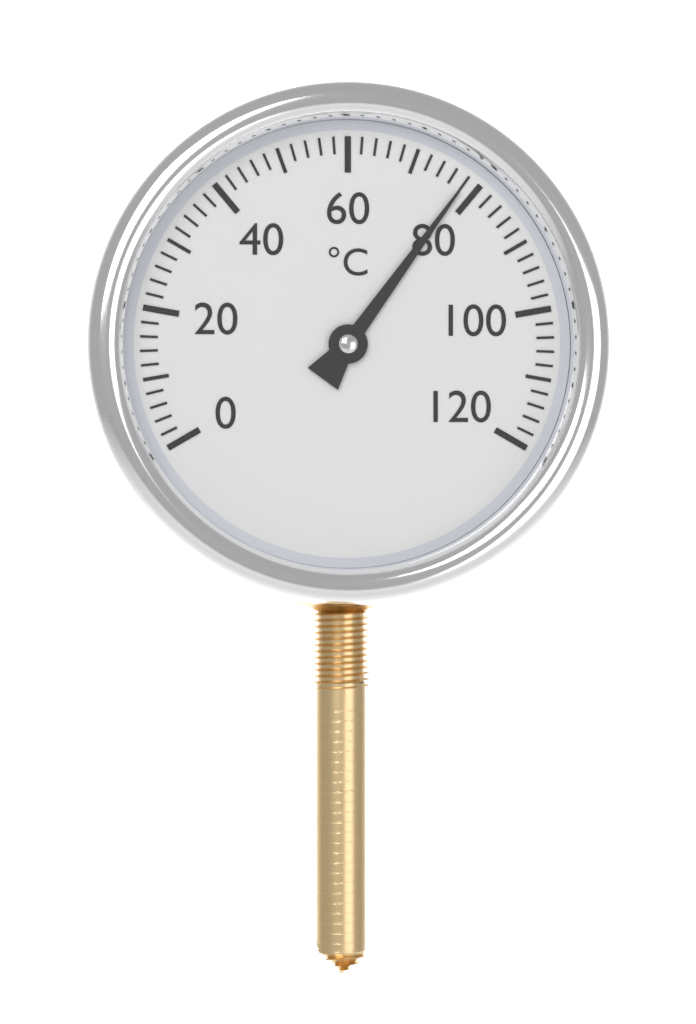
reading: 78 °C
